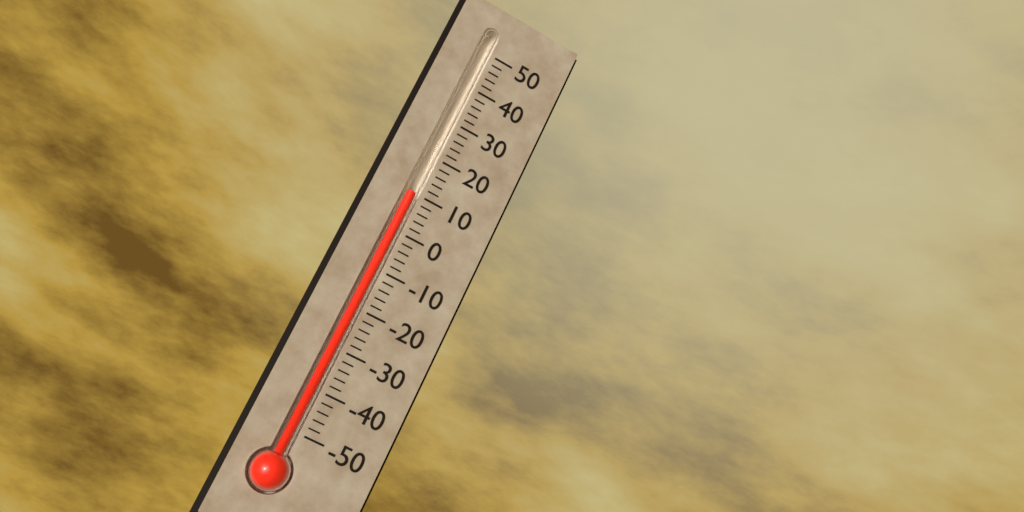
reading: 10 (no unit)
